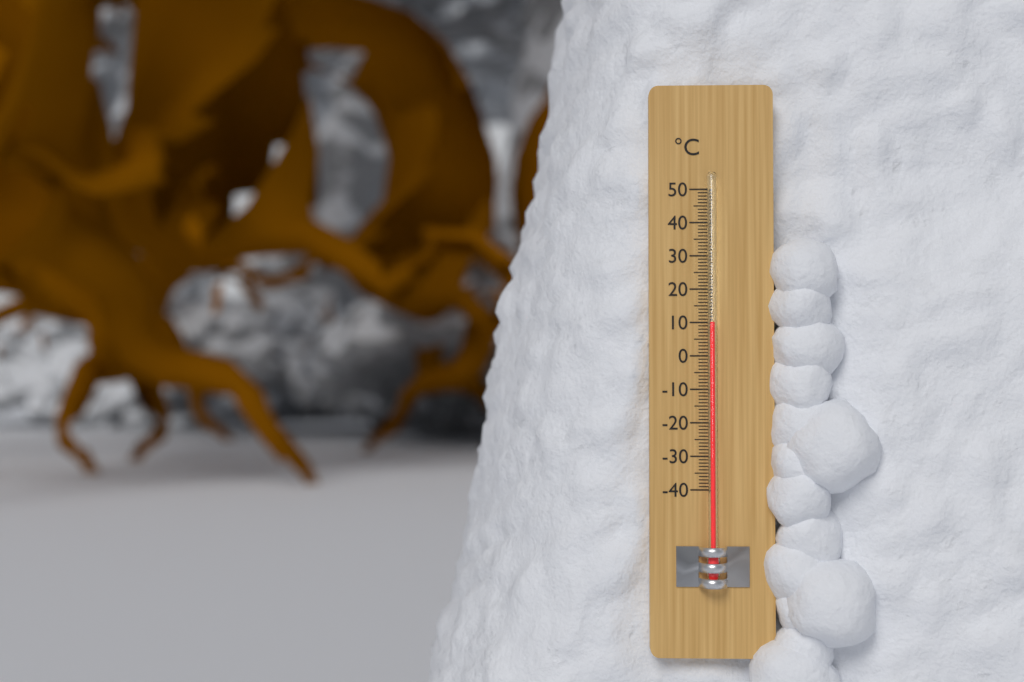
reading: 10 °C
